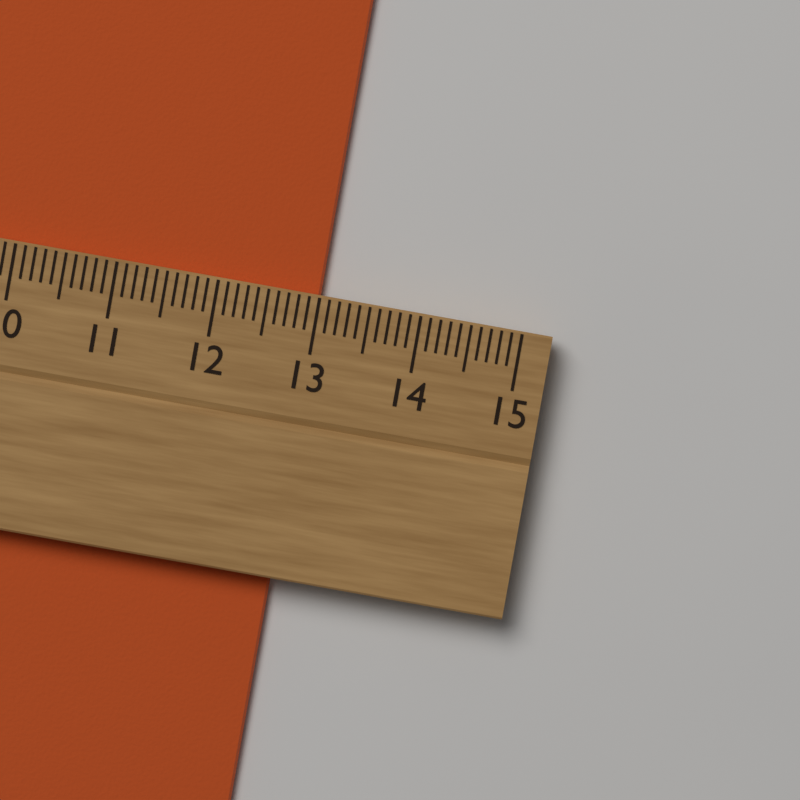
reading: 13.0 cm
